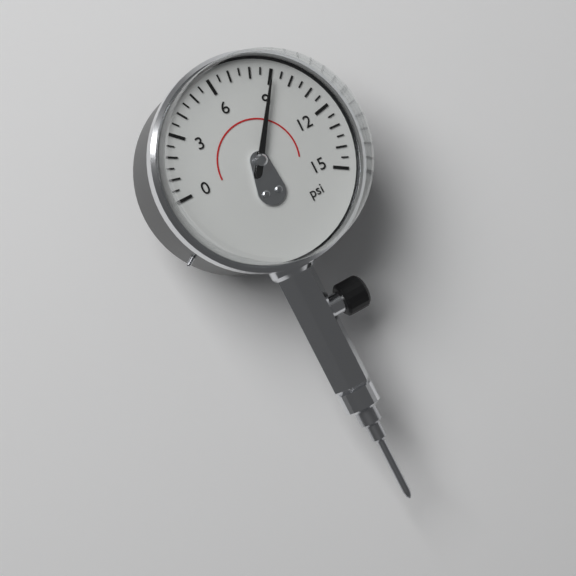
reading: 9.0 psi
